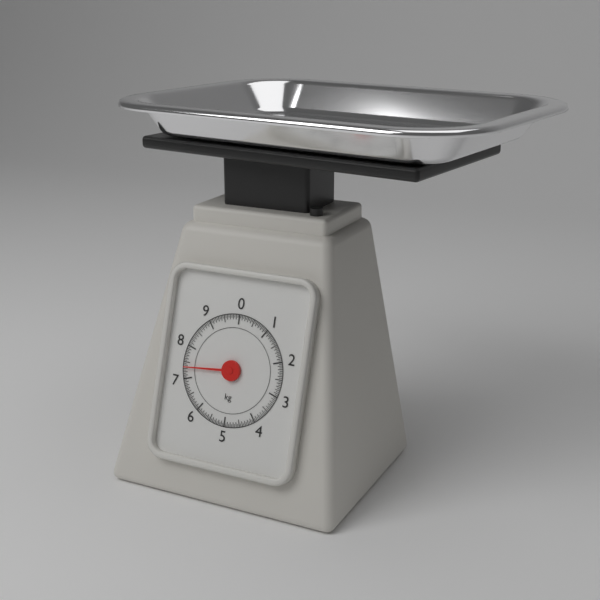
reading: 7.35 kg
